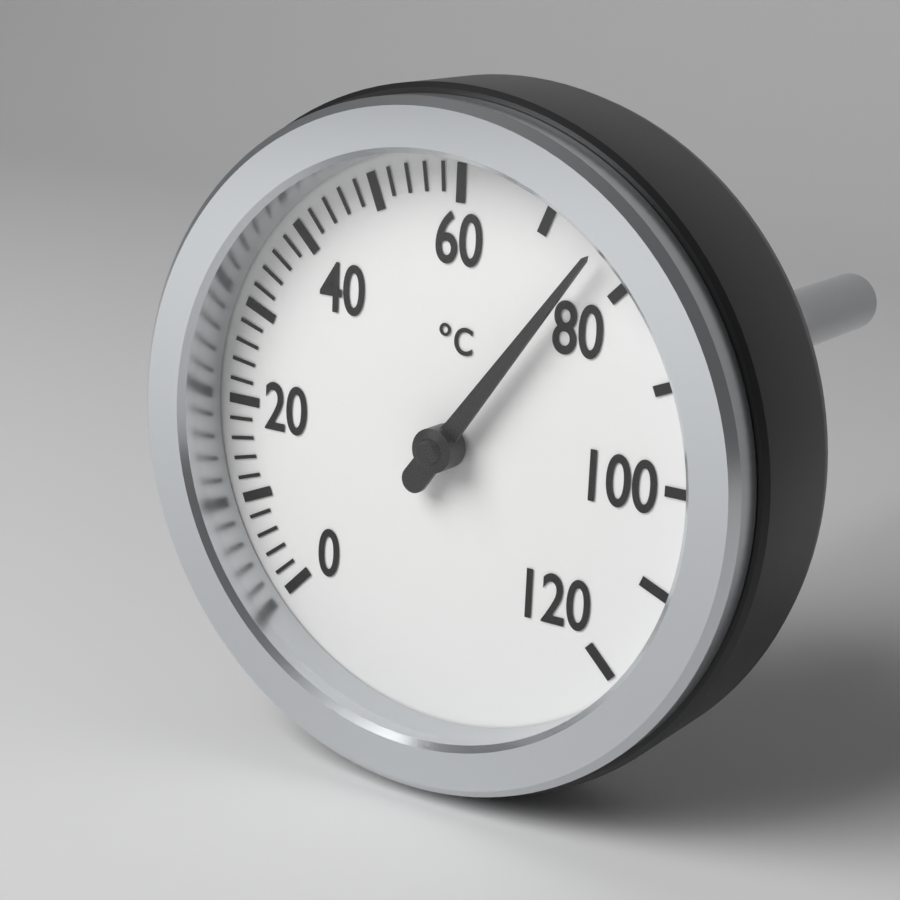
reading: 76 °C
